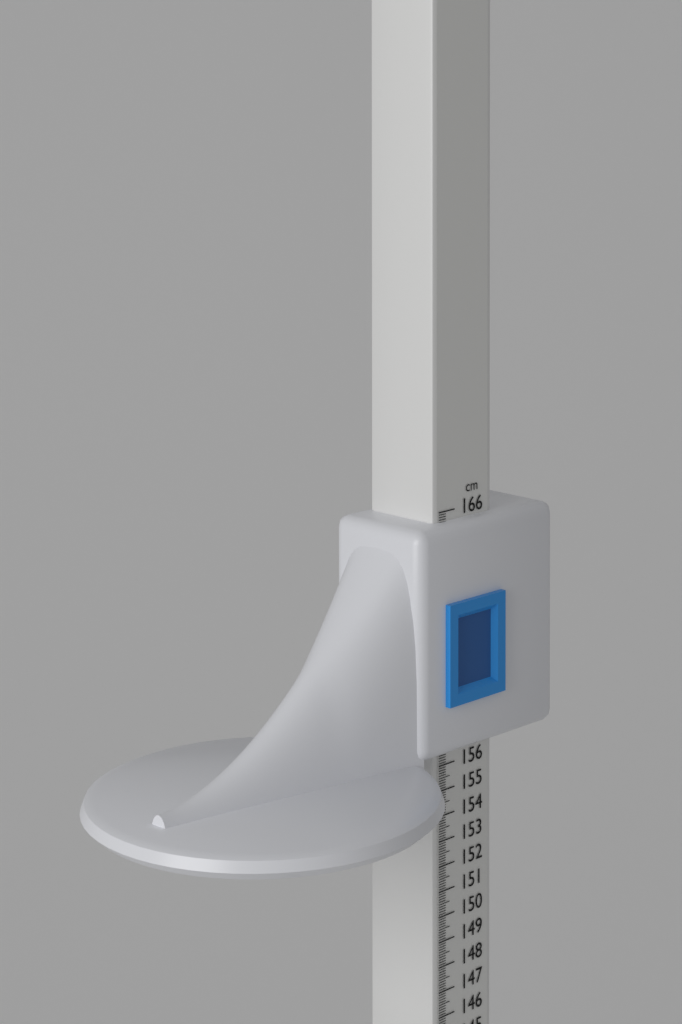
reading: 165.6 cm
